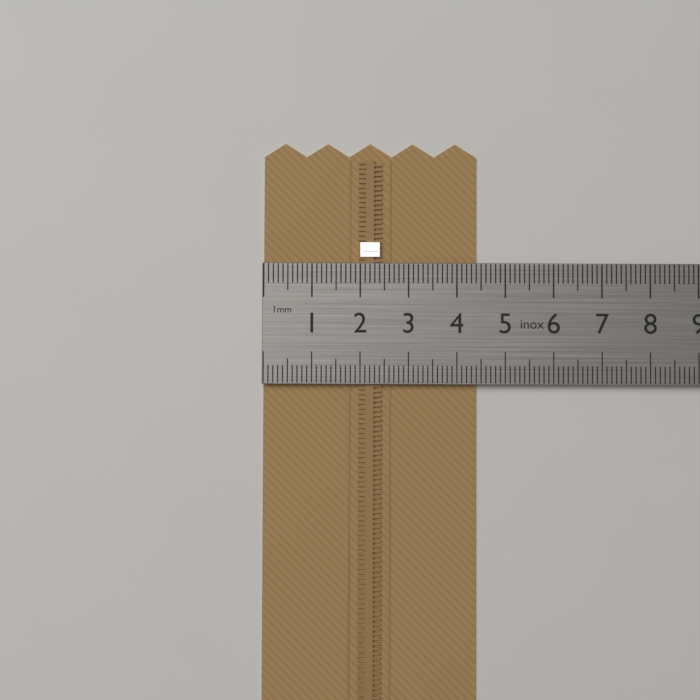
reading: 4.4 cm
